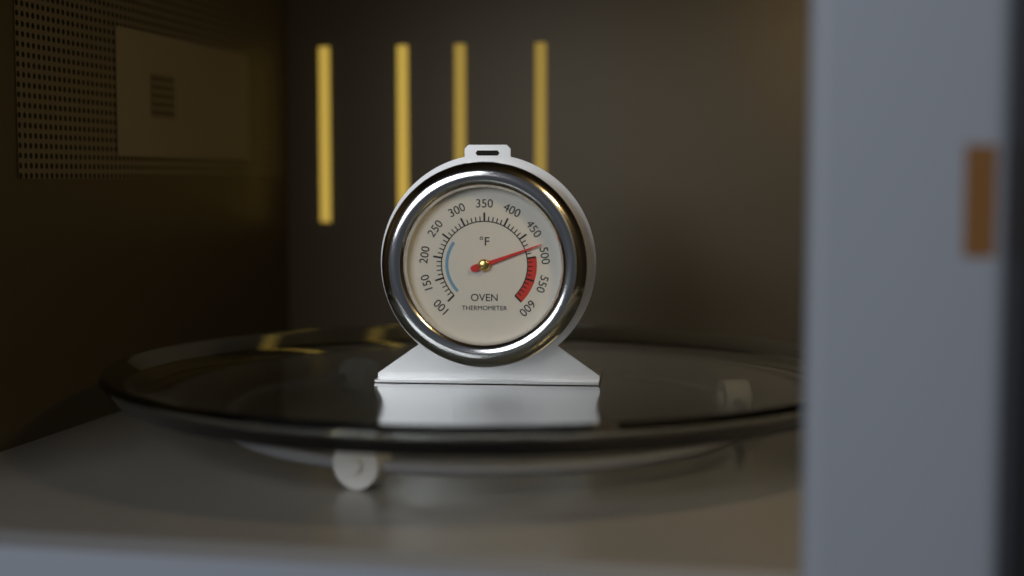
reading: 480 °F
